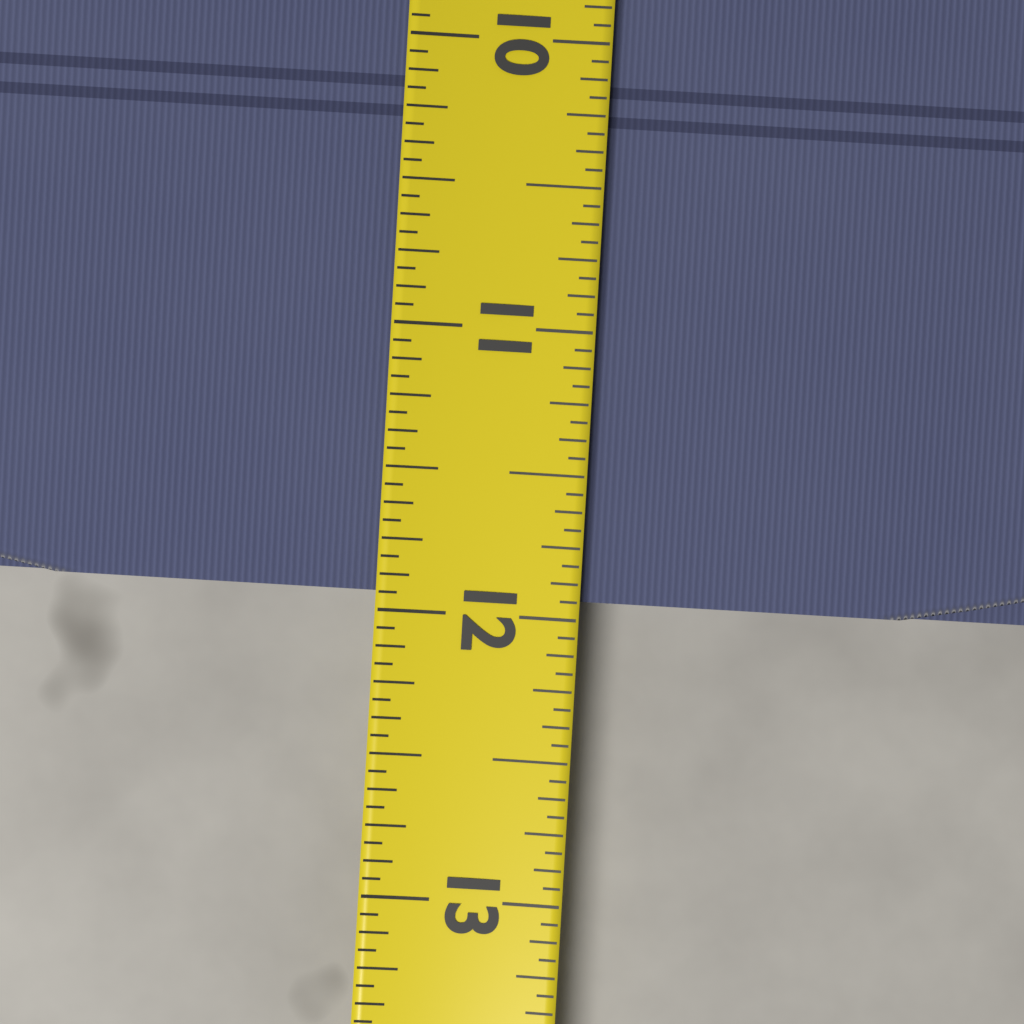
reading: 11.9375 (no unit)
